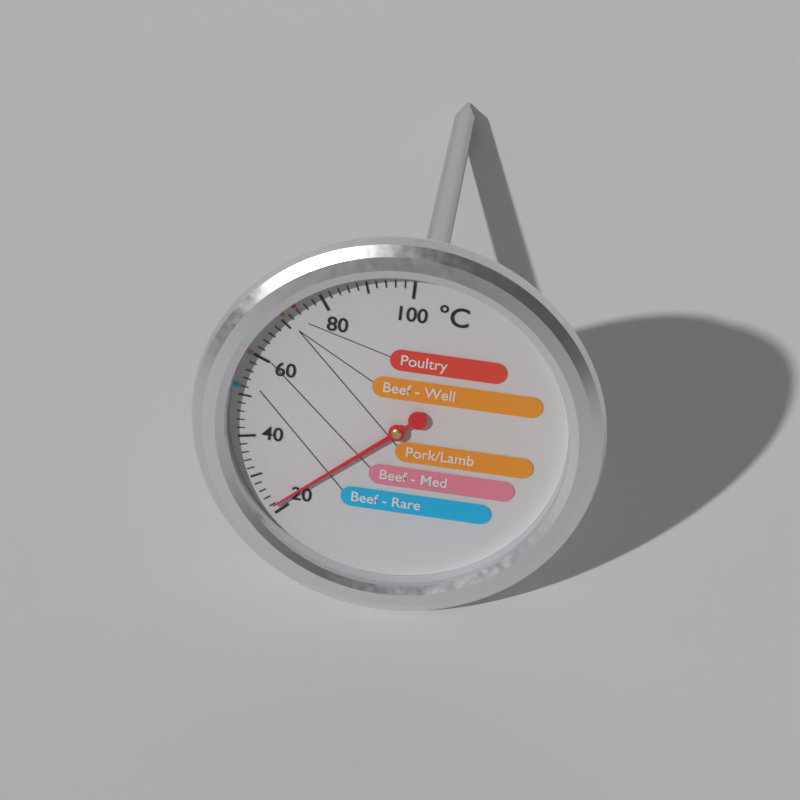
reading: 22 °C
